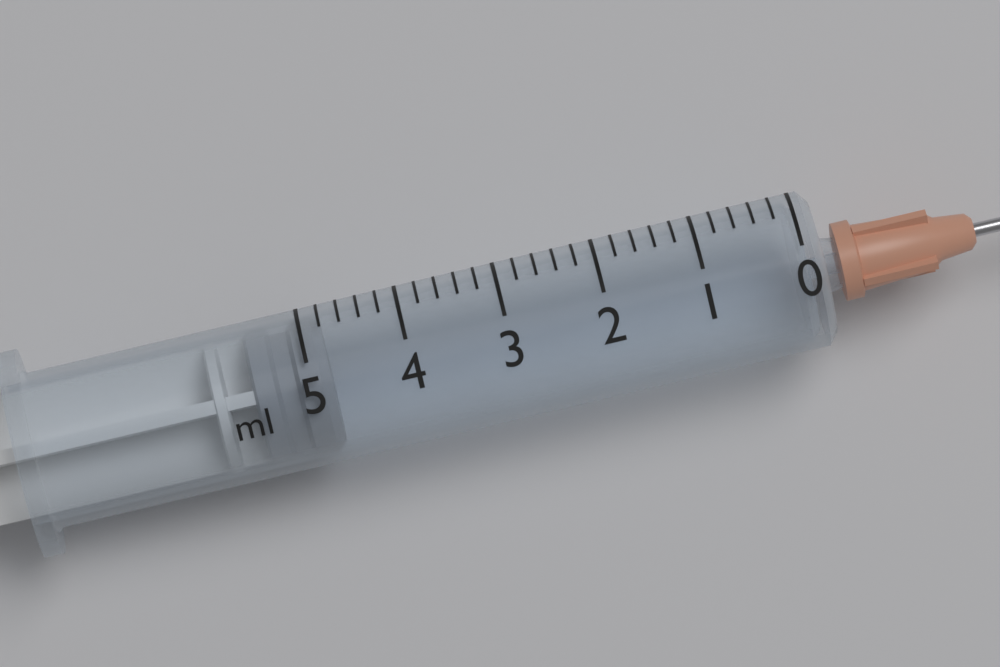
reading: 4.8 ml
